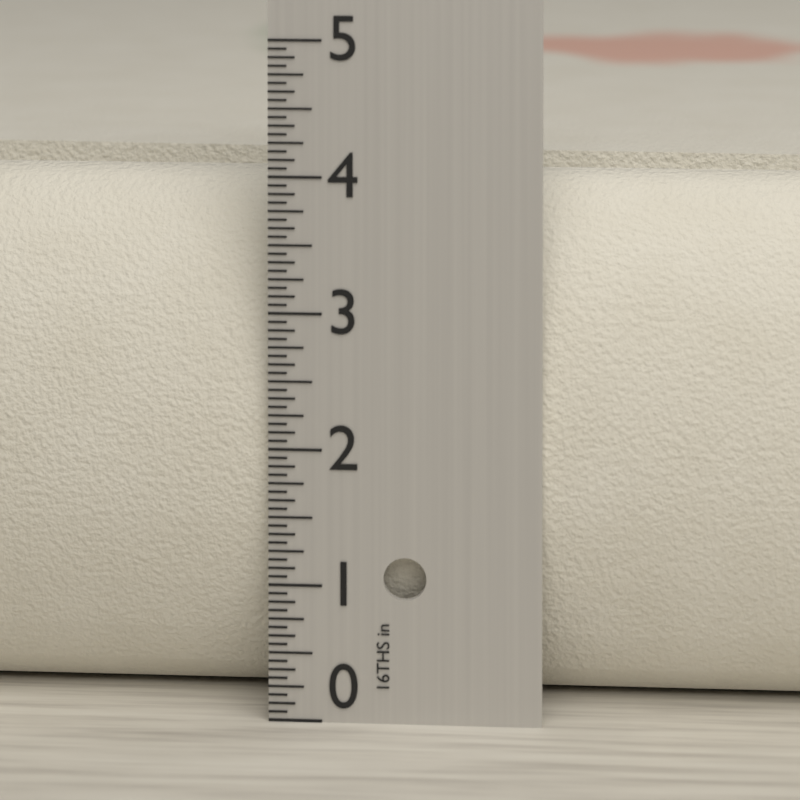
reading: 3.9375 in
